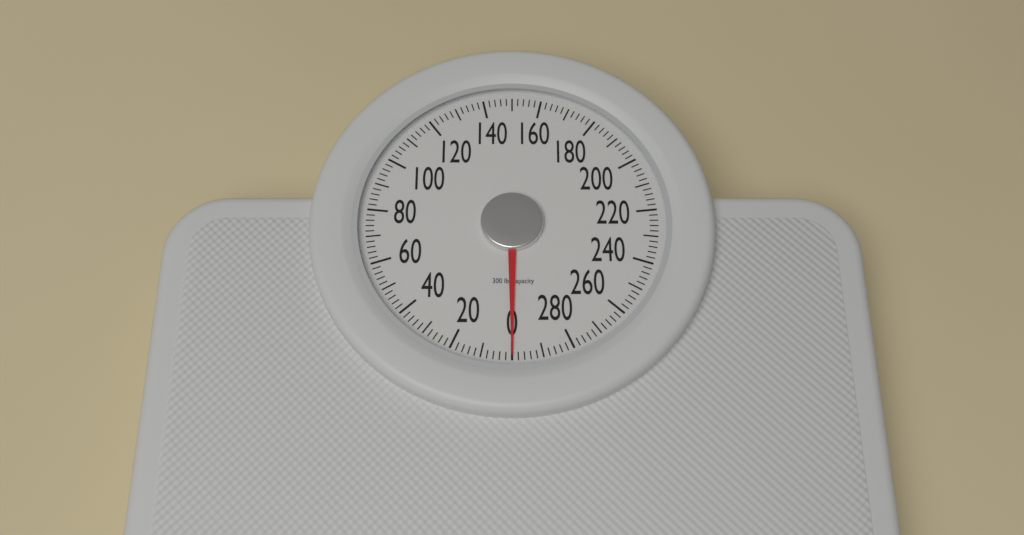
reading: 0 lb
